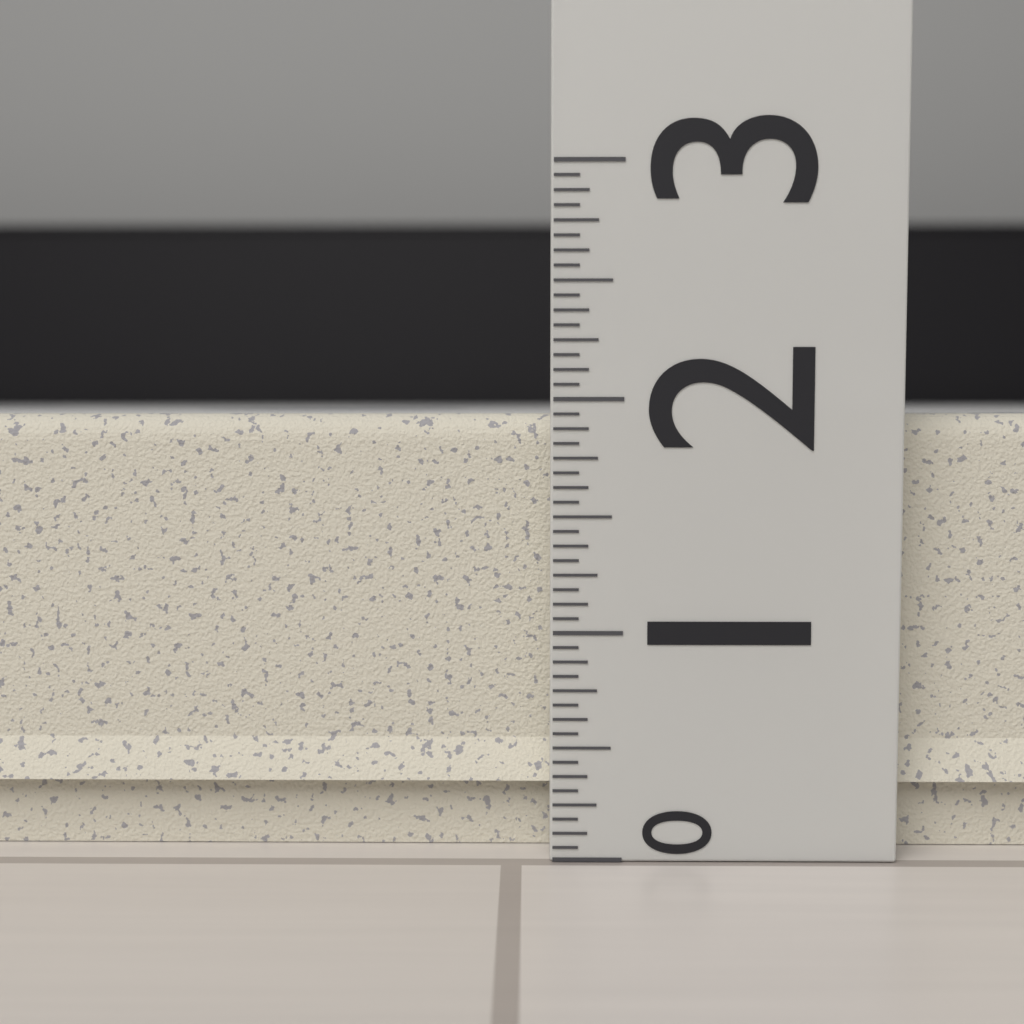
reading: 1.9375 (no unit)
